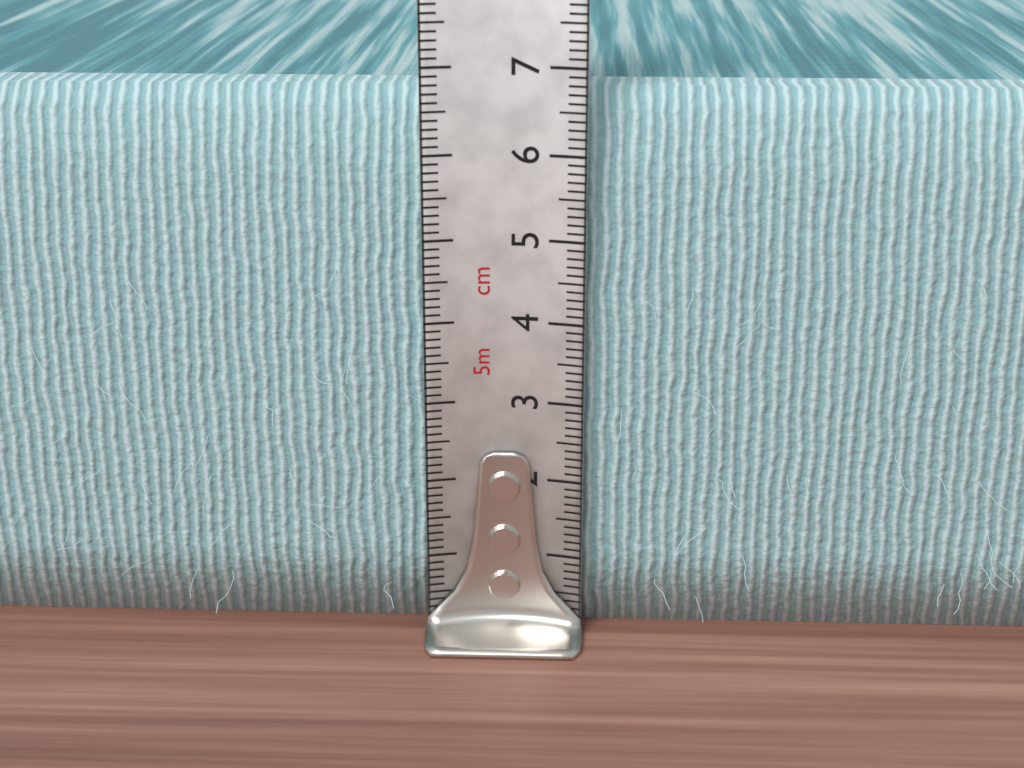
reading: 6.7 cm
